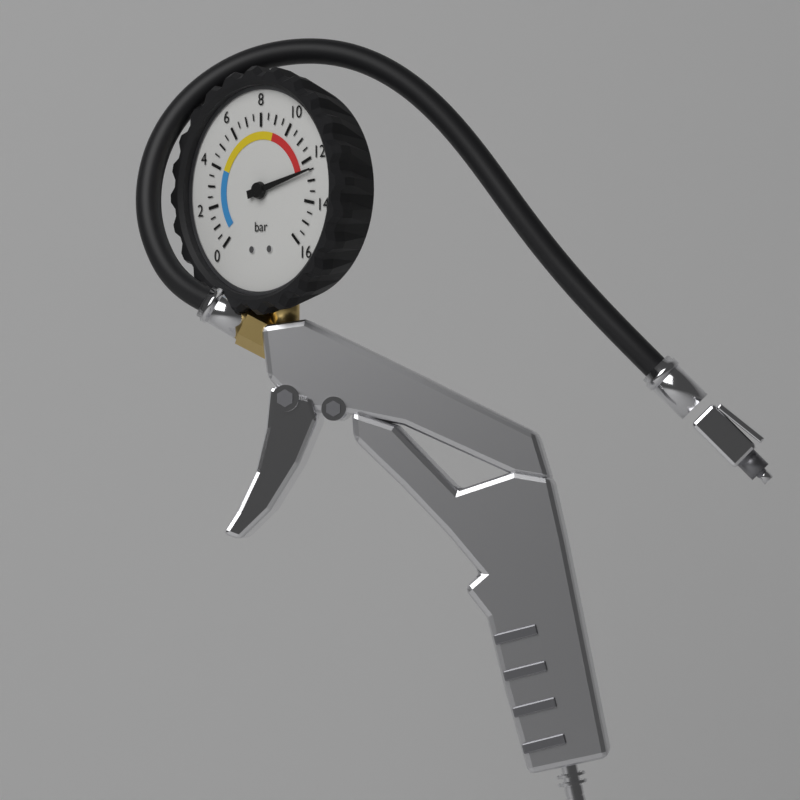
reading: 12.5 bar
